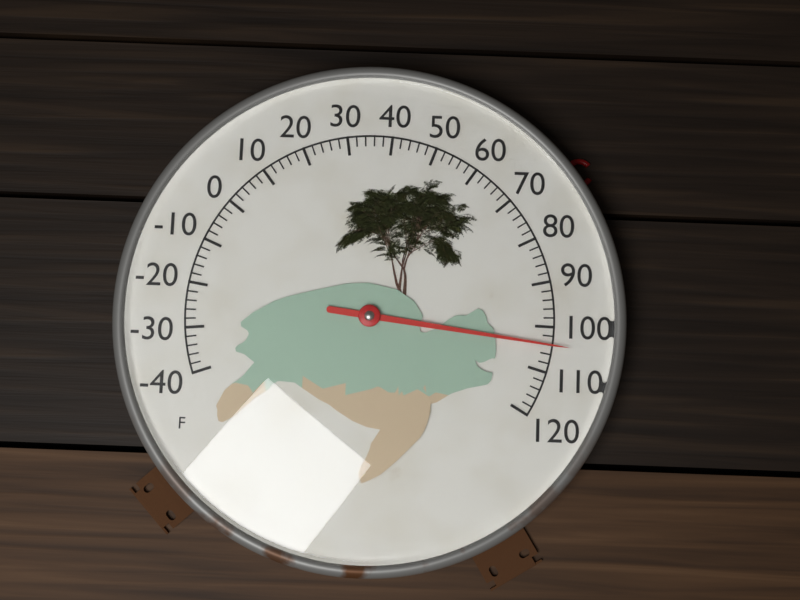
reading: 104 °F
